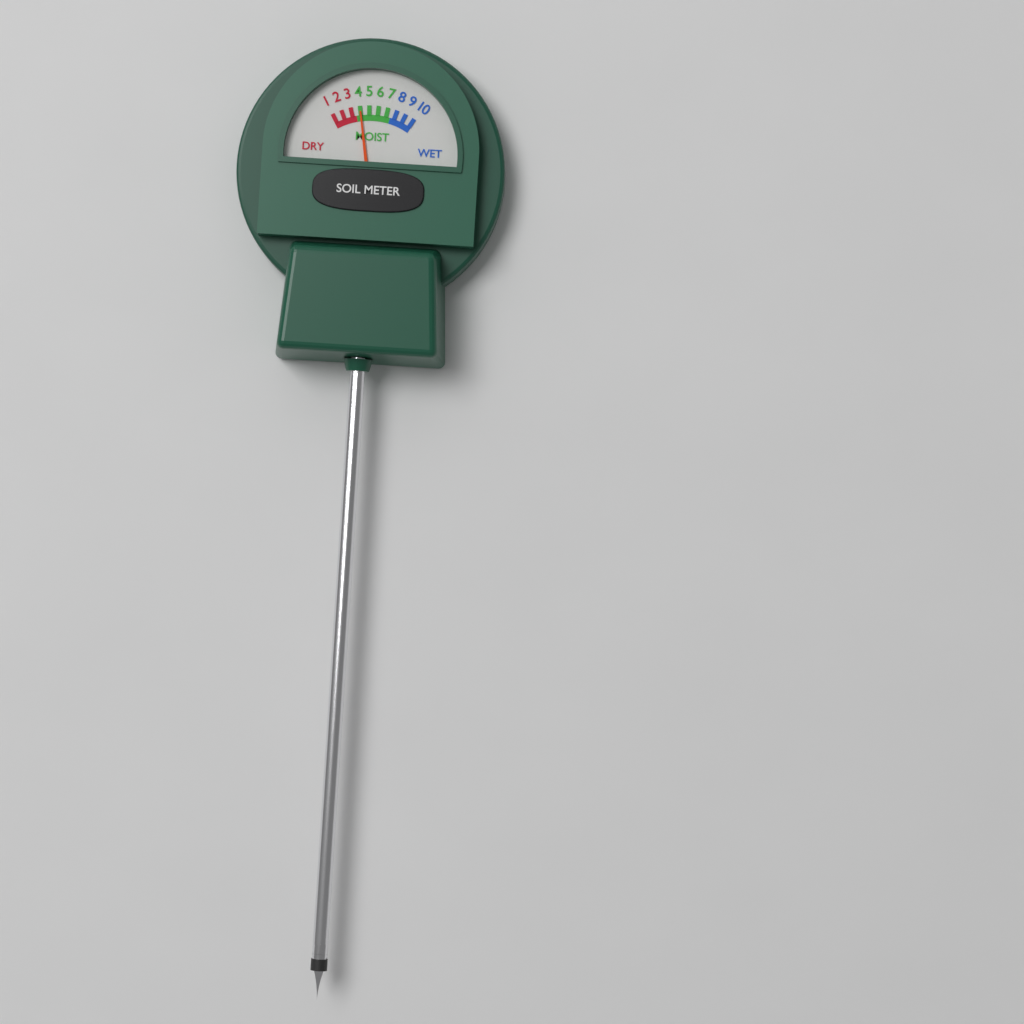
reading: 4 (no unit)
